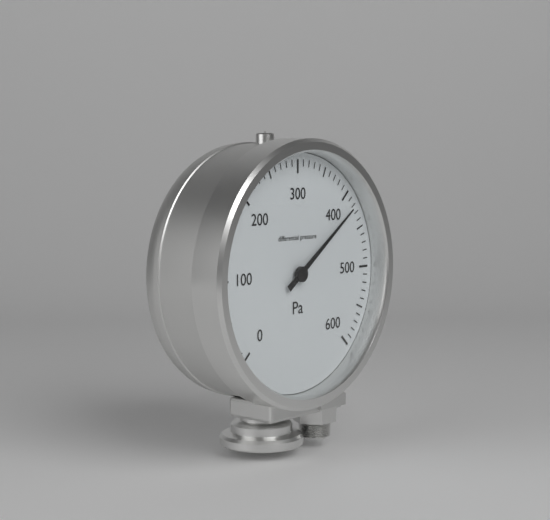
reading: 420 Pa
